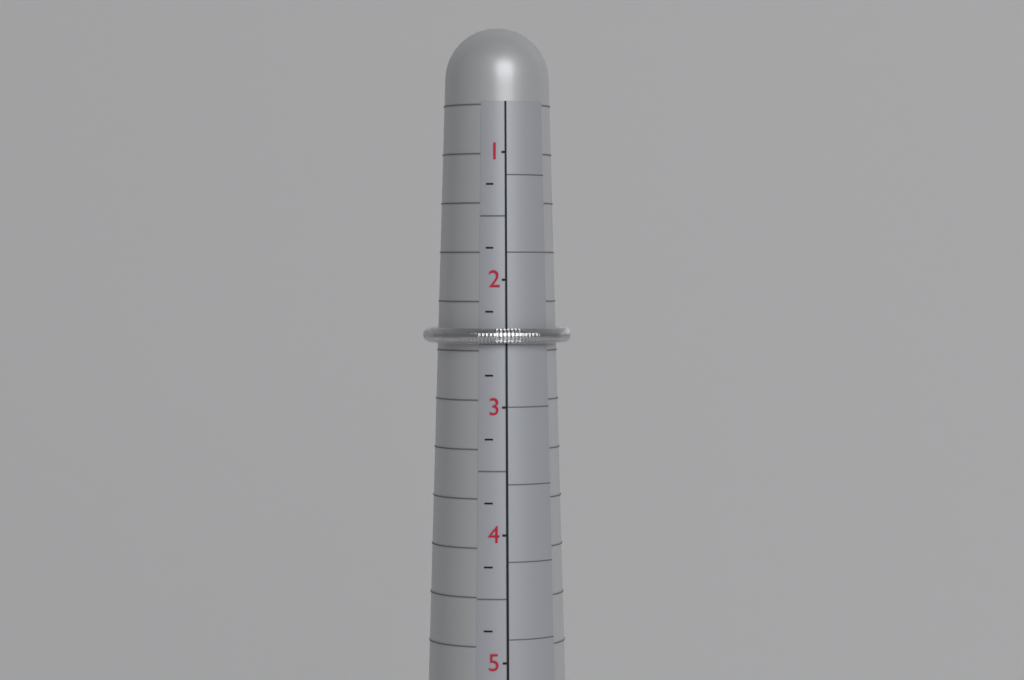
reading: 2.50 (no unit)
